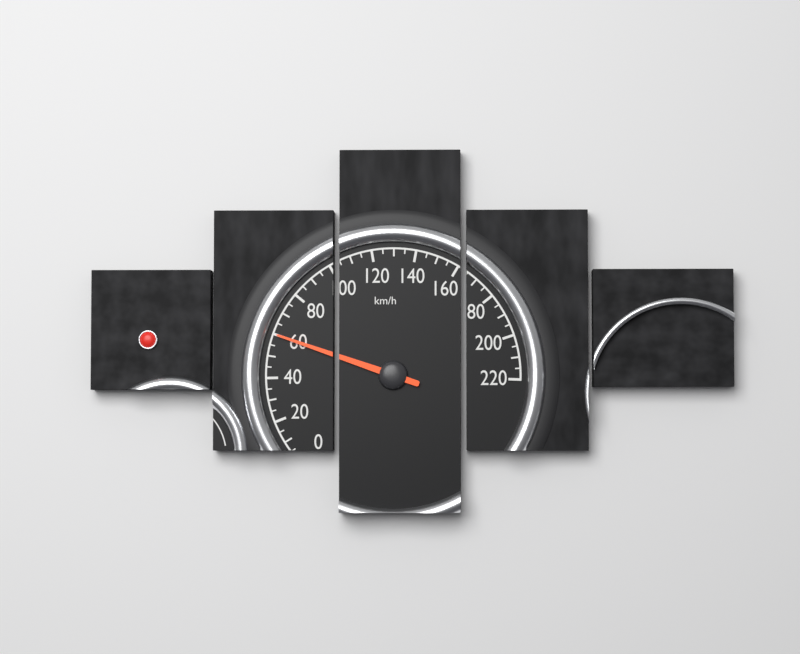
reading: 60 km/h
